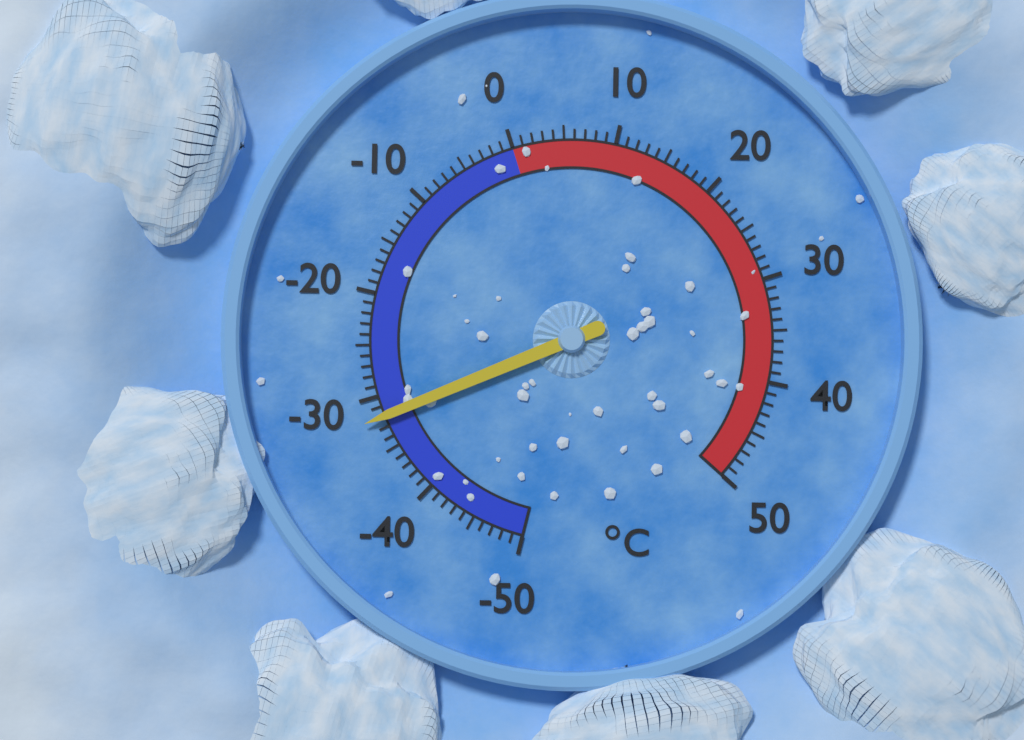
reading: -32 °C
